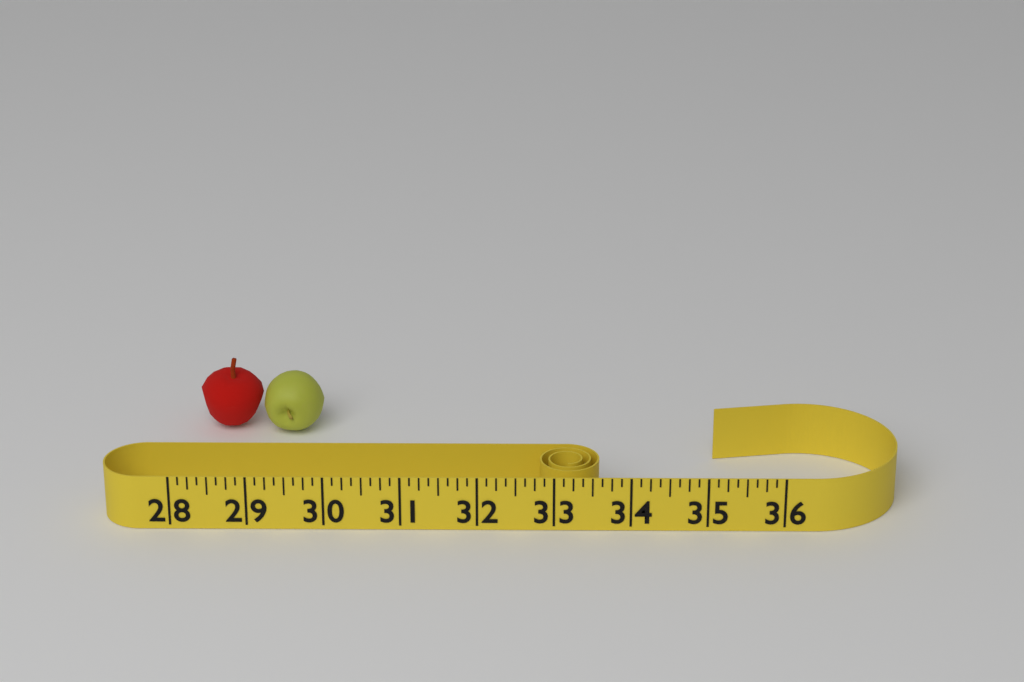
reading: 29.750 (no unit)
